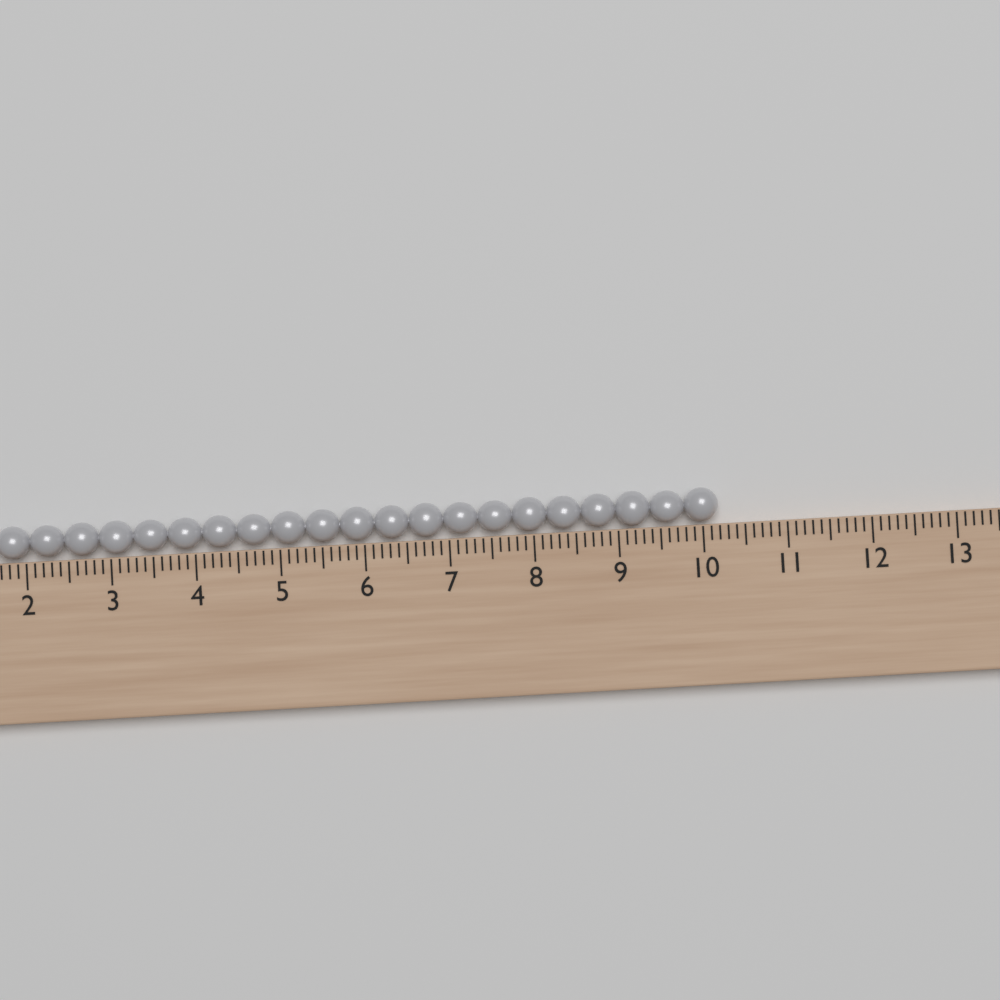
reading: 10.2 (no unit)
